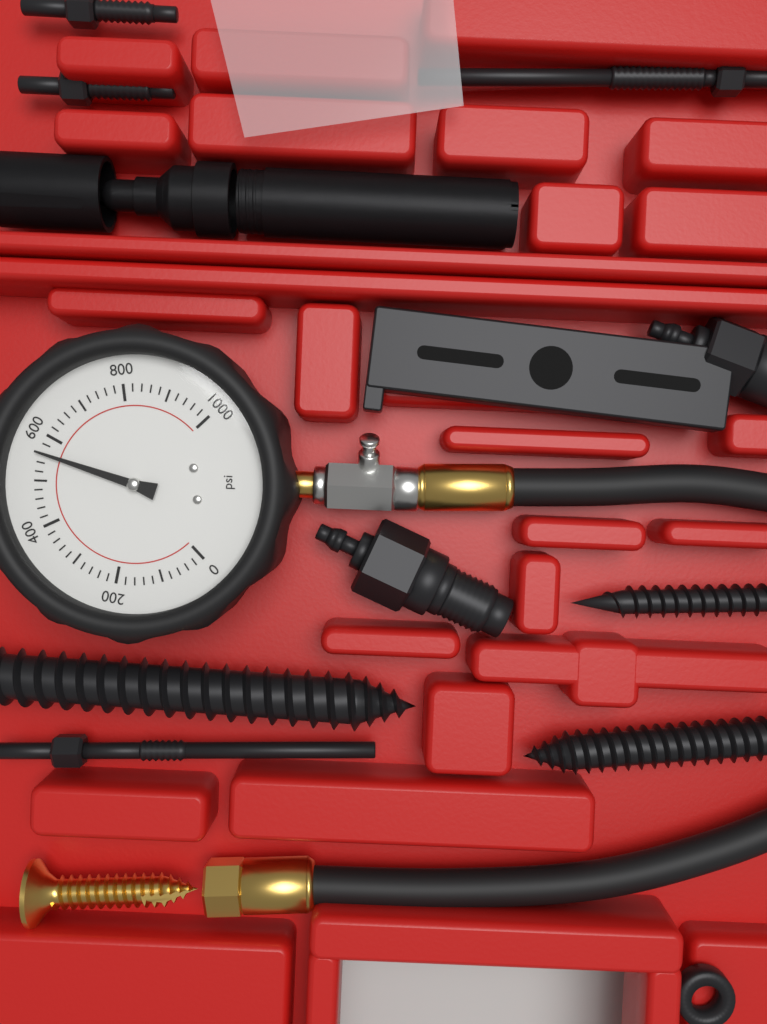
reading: 560 psi
